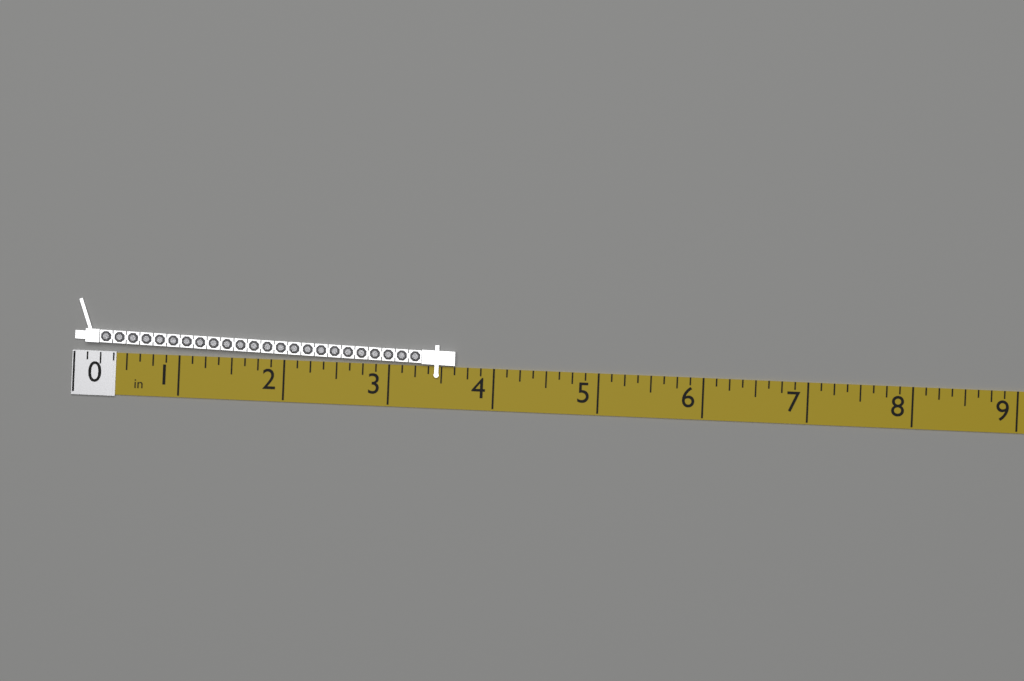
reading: 3.625 in
